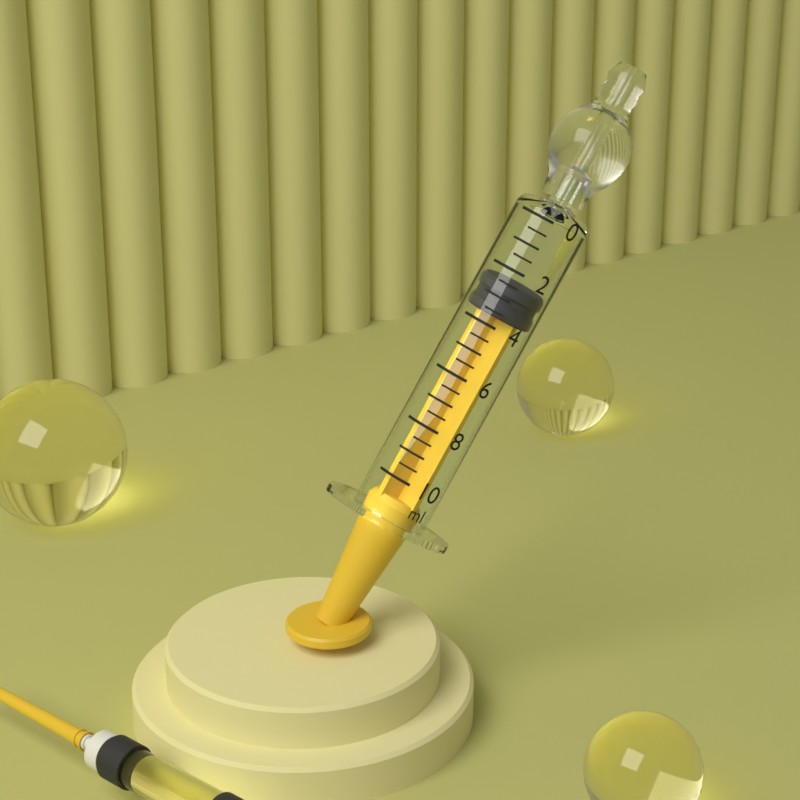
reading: 2.5 ml
